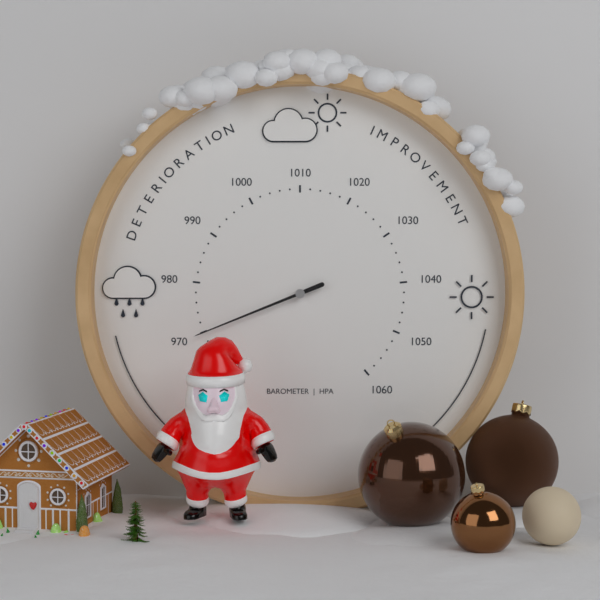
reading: 970 hPa
